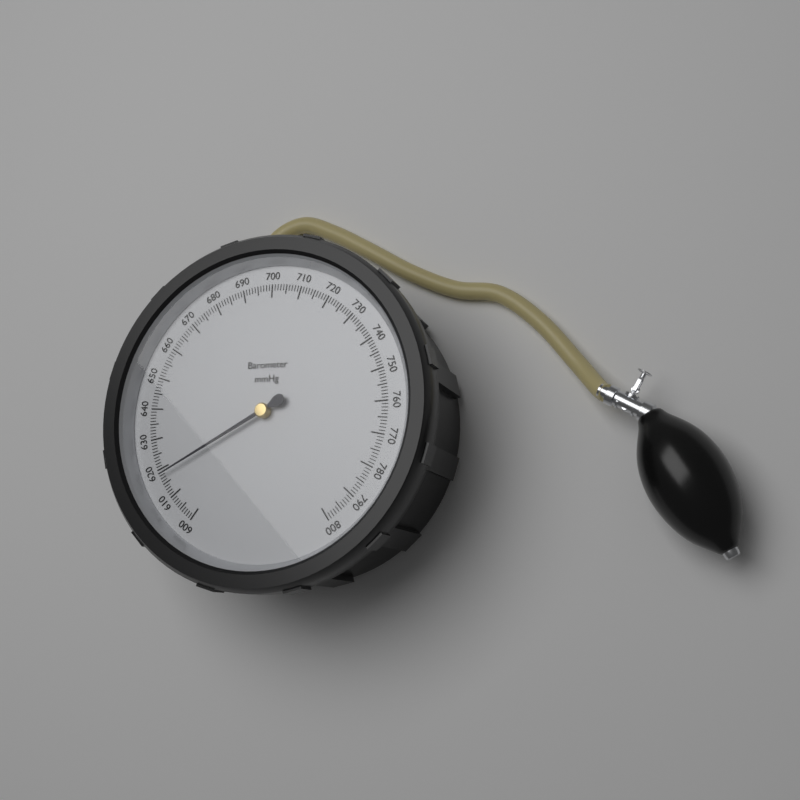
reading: 618 mmHg
